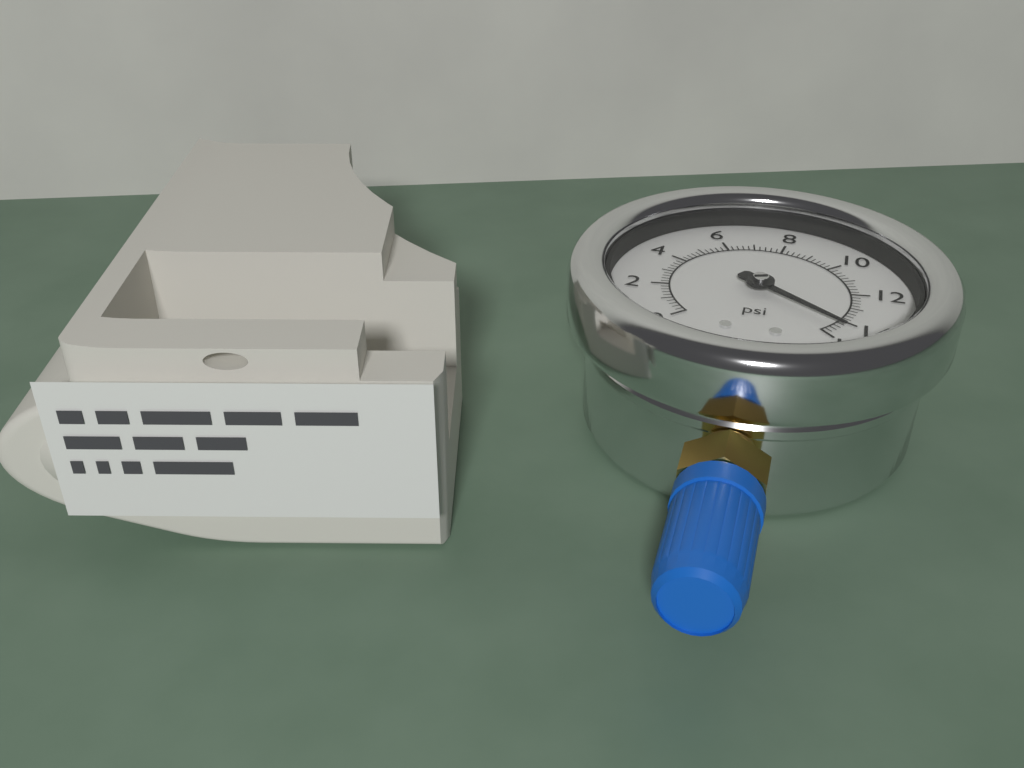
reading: 14.4 psi
